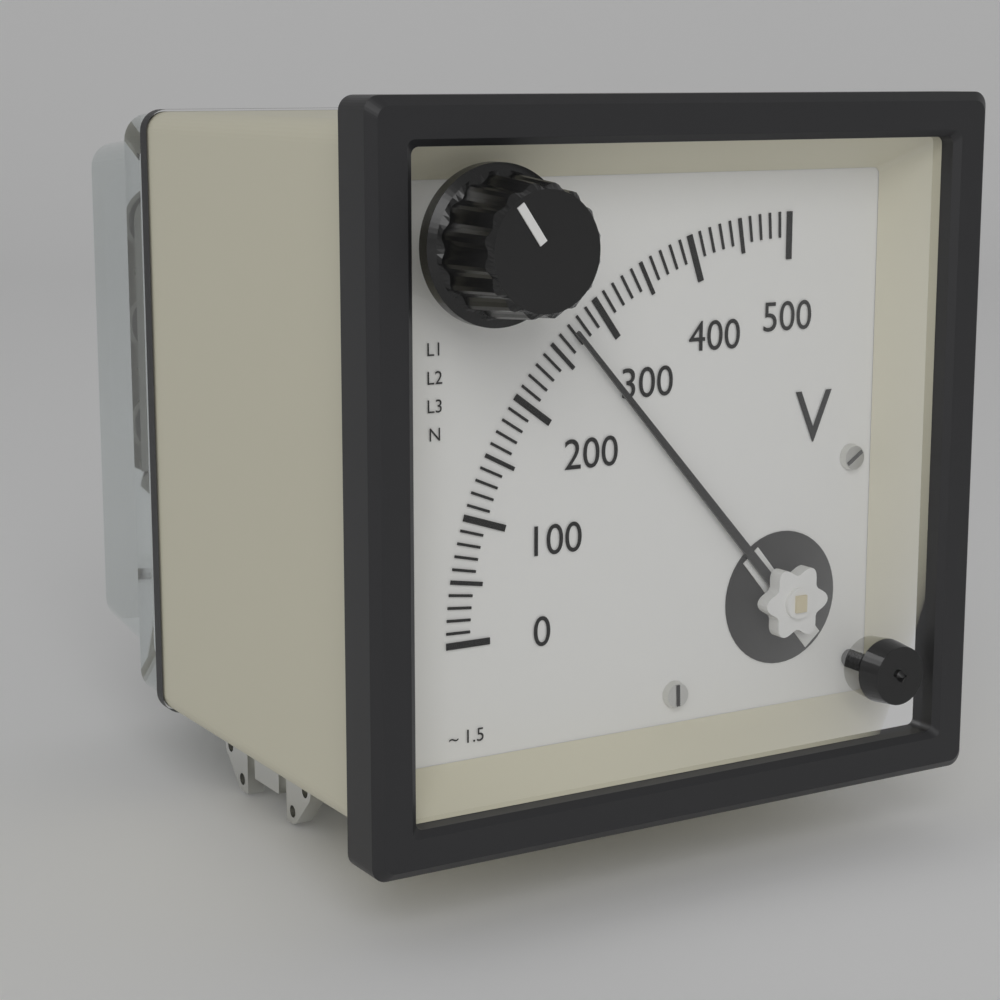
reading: 270 V
